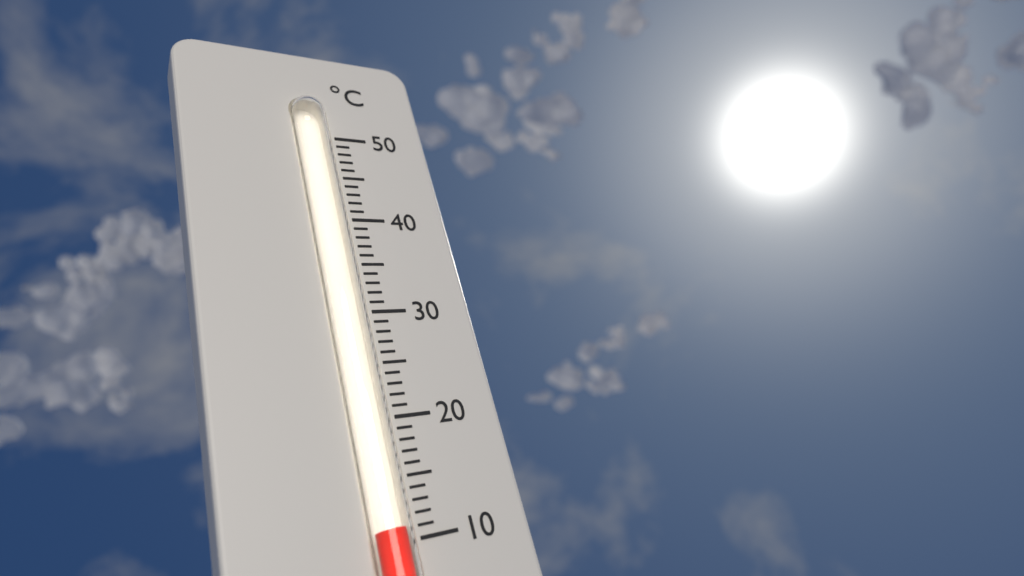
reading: 11 °C
